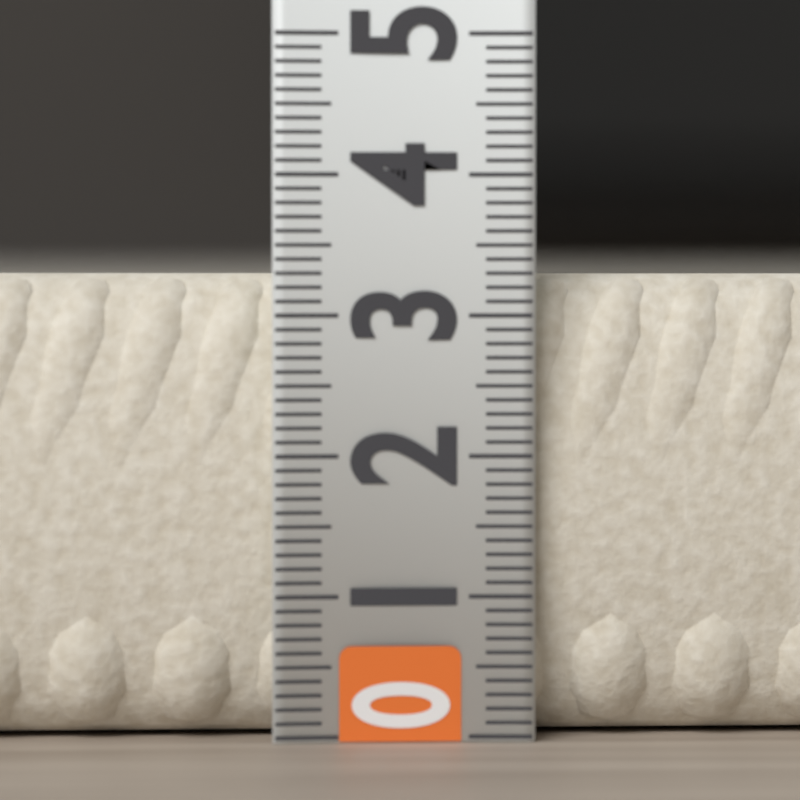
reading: 3.3 (no unit)
